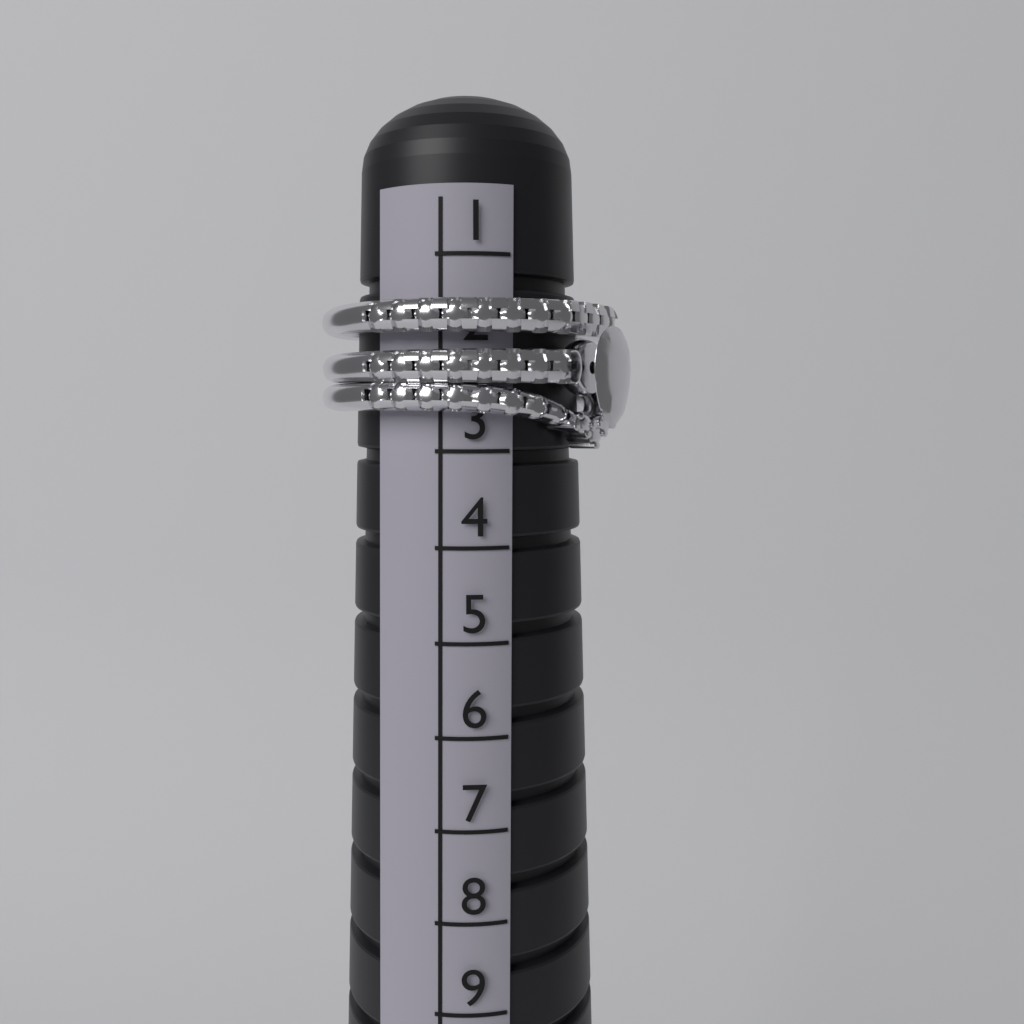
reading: 3 (no unit)
